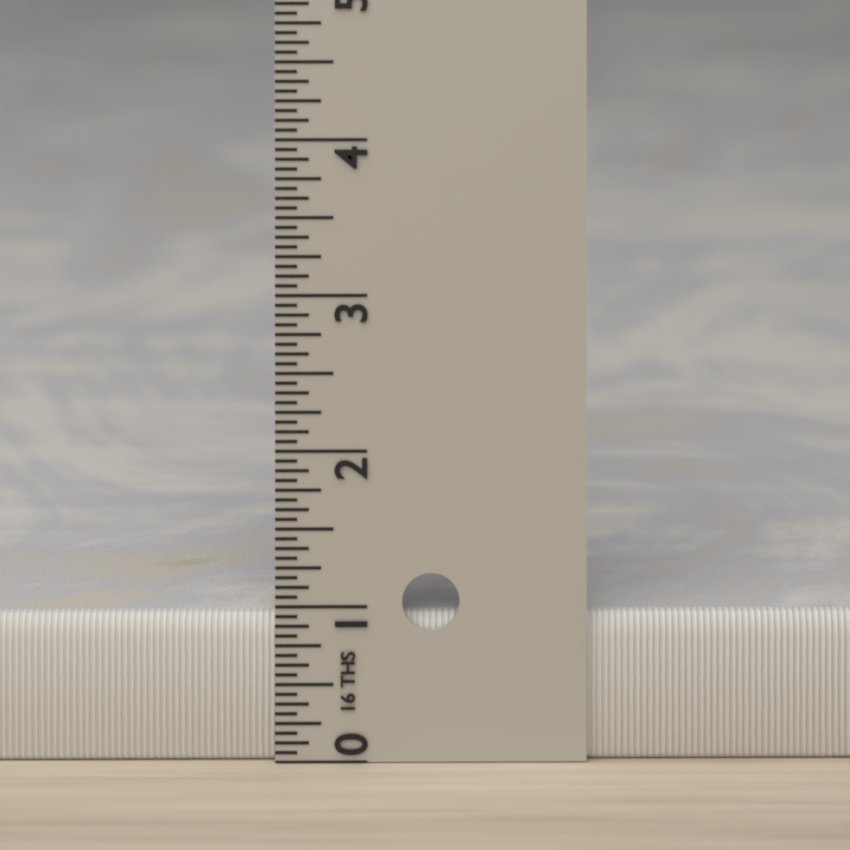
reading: 0.9375 in
